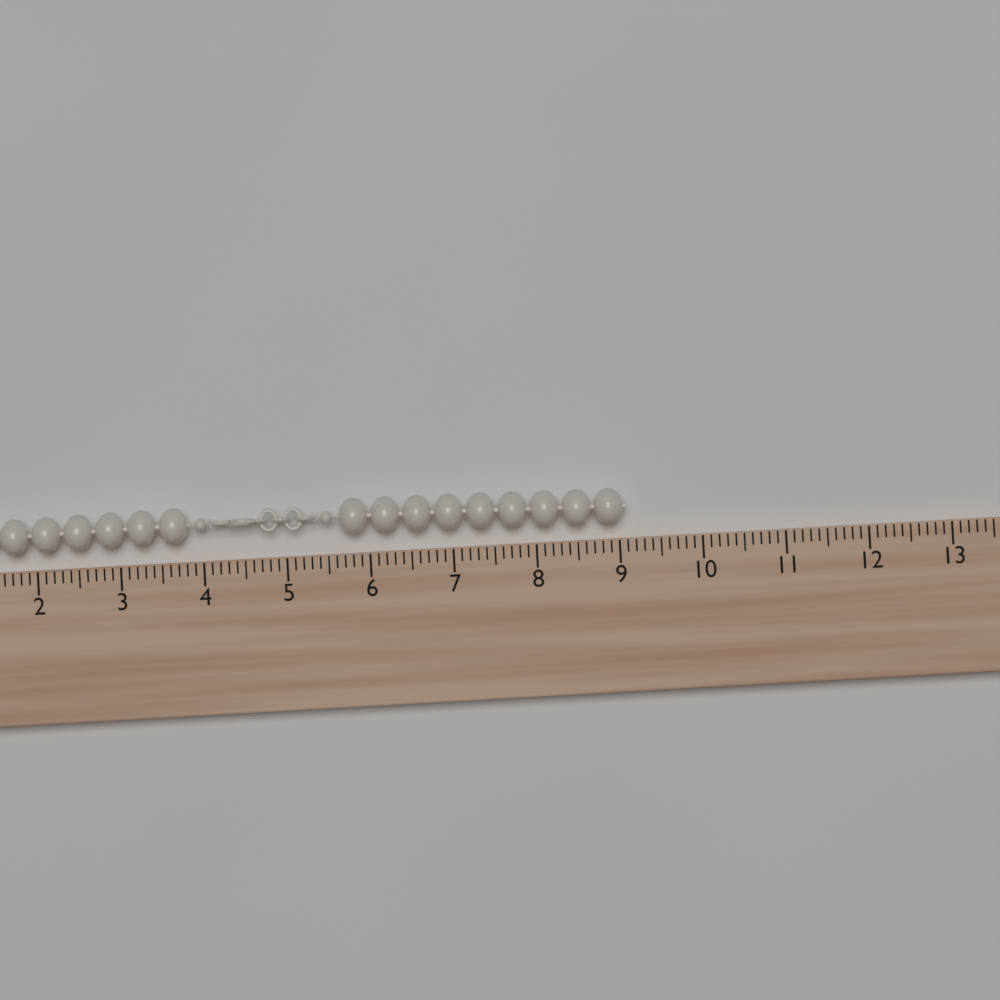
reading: 9.1 (no unit)
